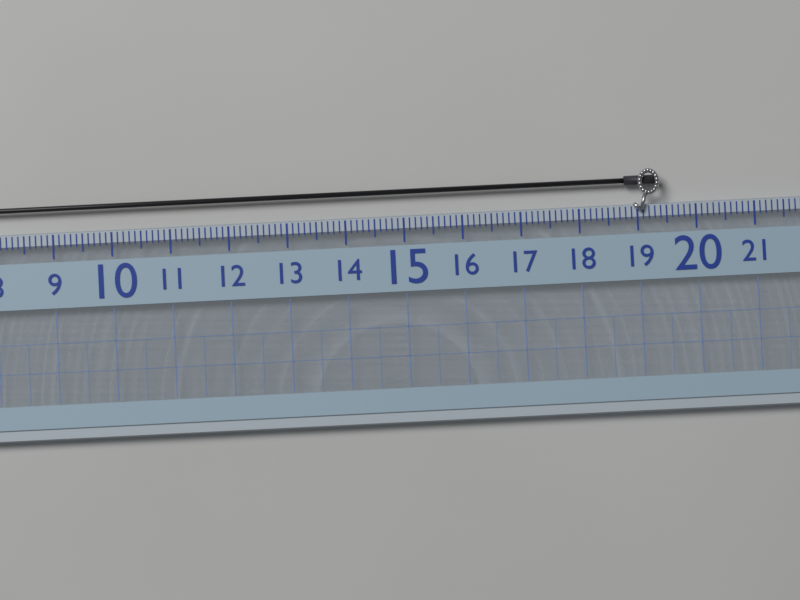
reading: 19.4 (no unit)
